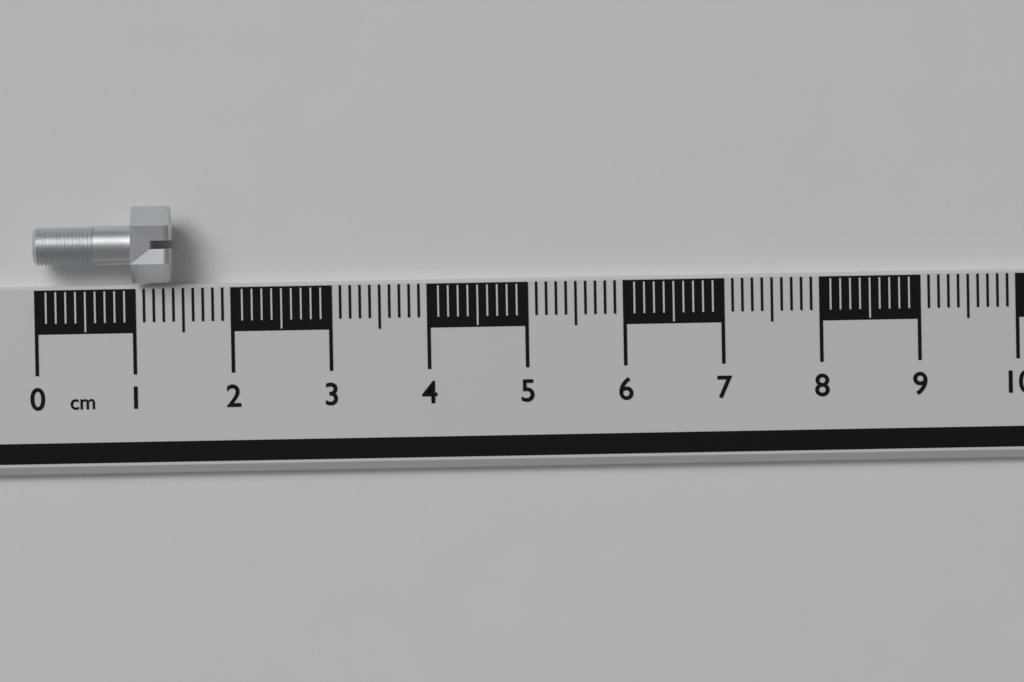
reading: 1.4 cm
